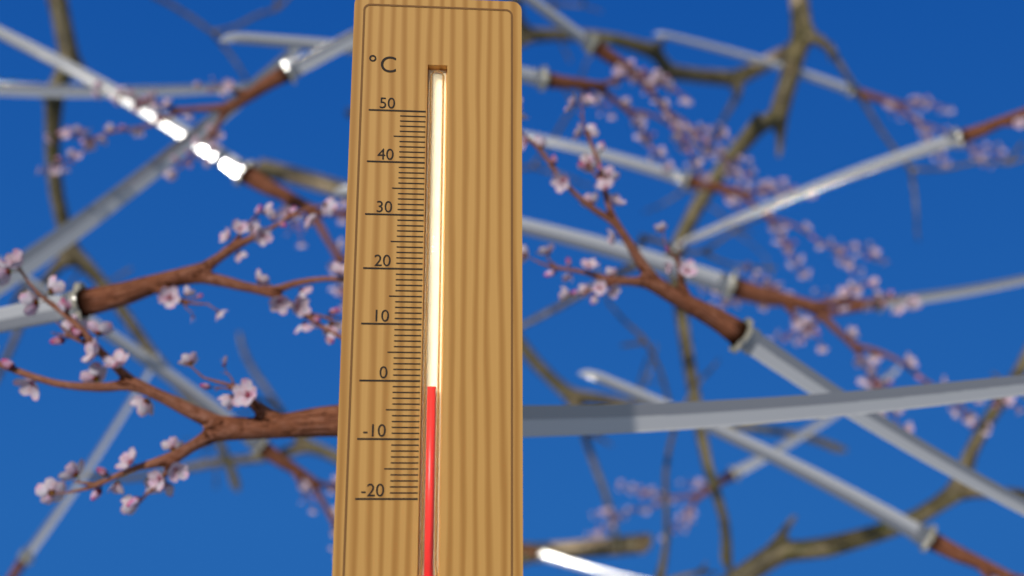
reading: -1 °C
